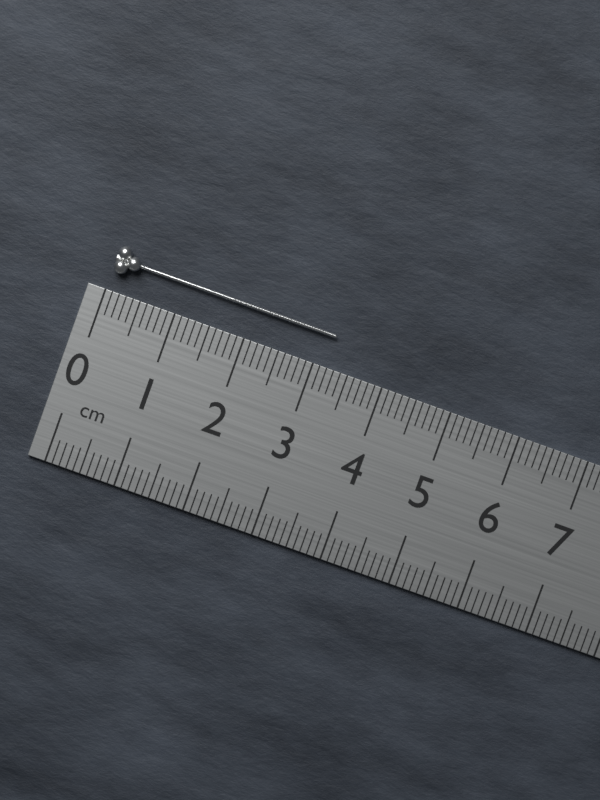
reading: 3.2 cm
